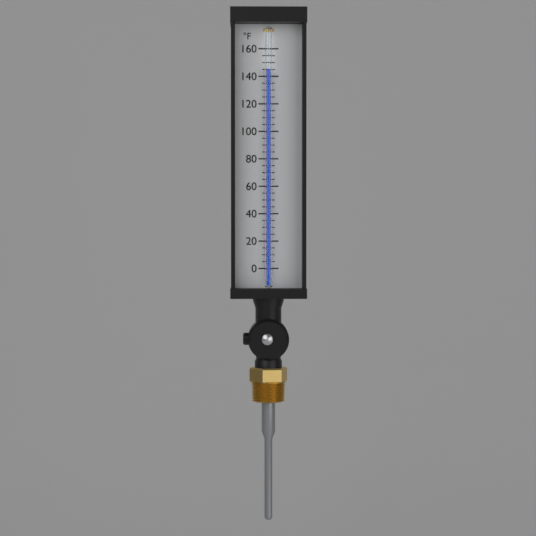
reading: 145 °F
